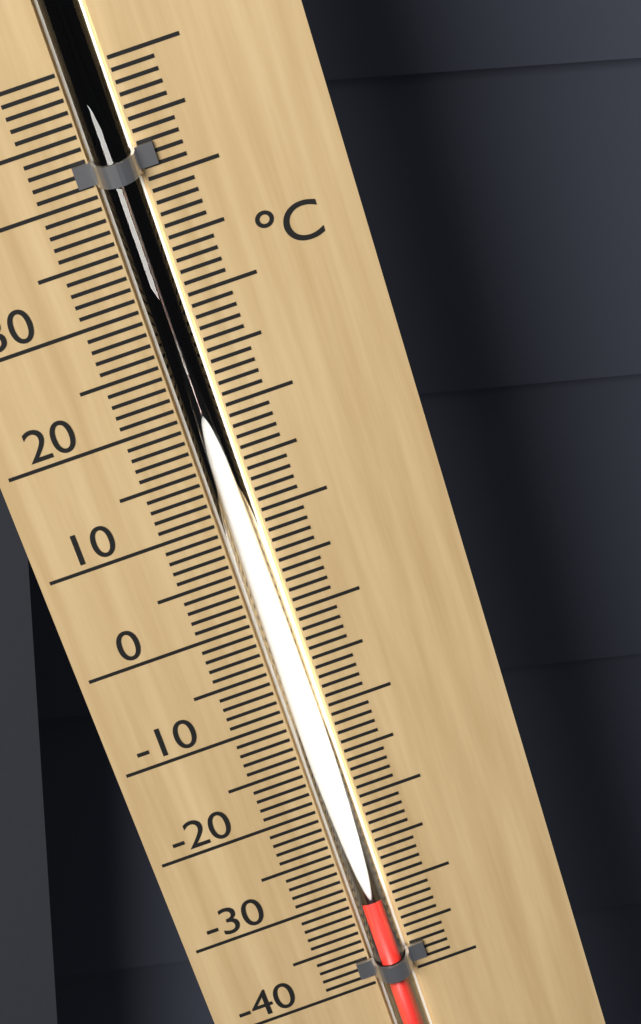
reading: -30 °C
